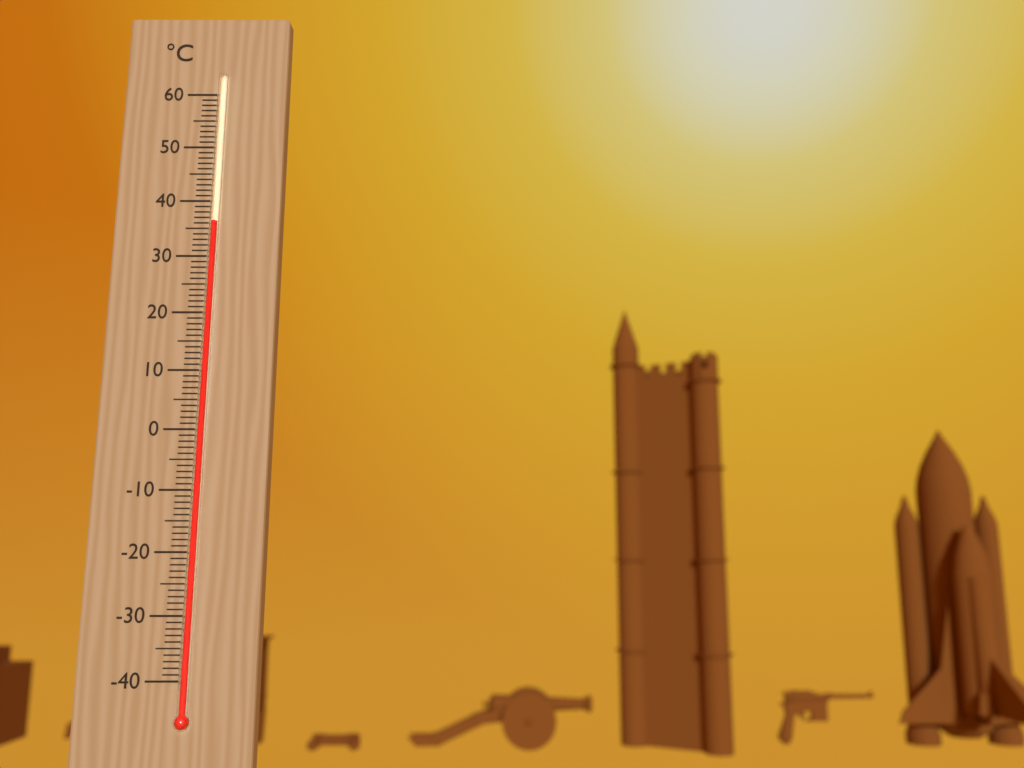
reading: 36 °C
